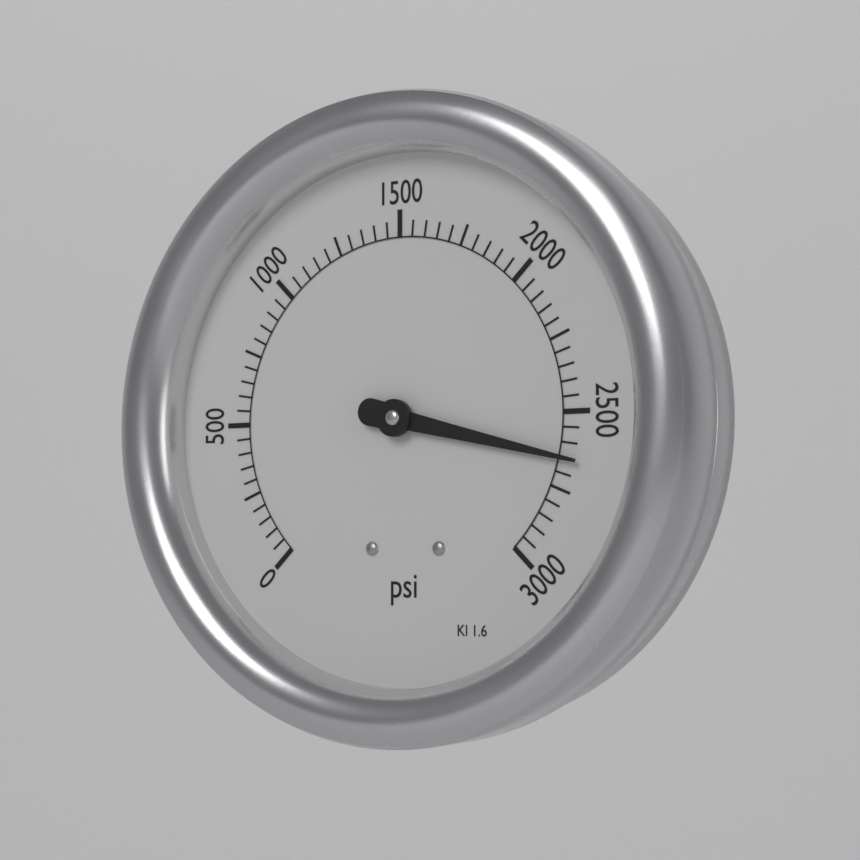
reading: 2650 psi
